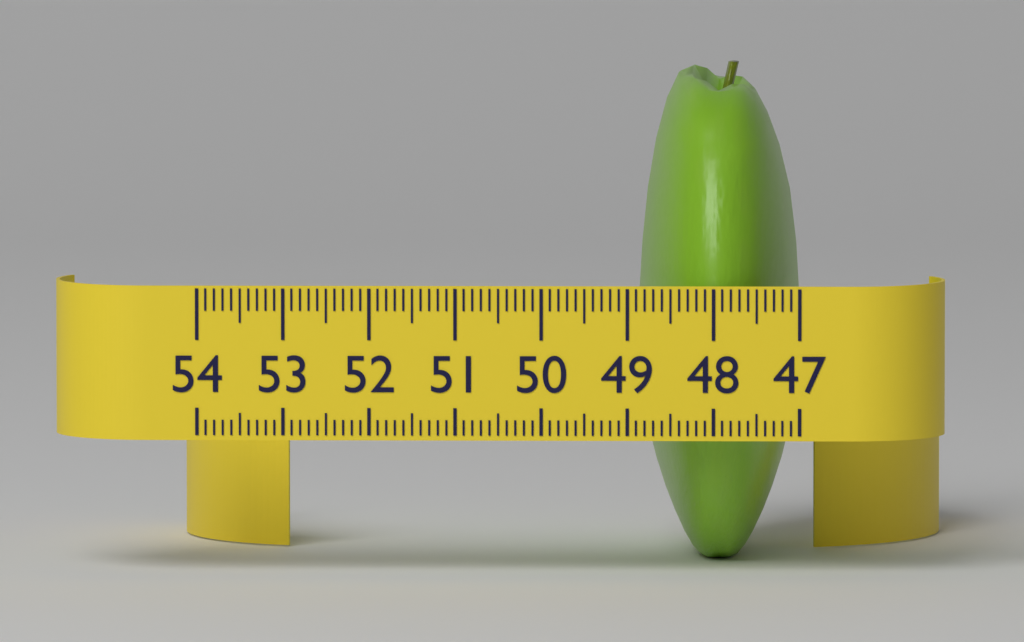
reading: 48.9 (no unit)
